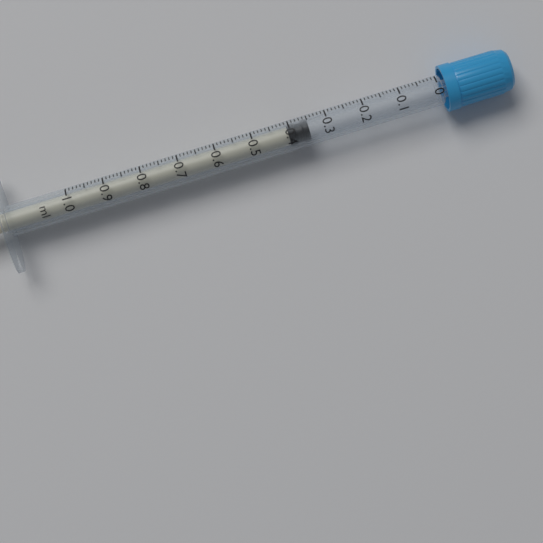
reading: 0.35 ml
